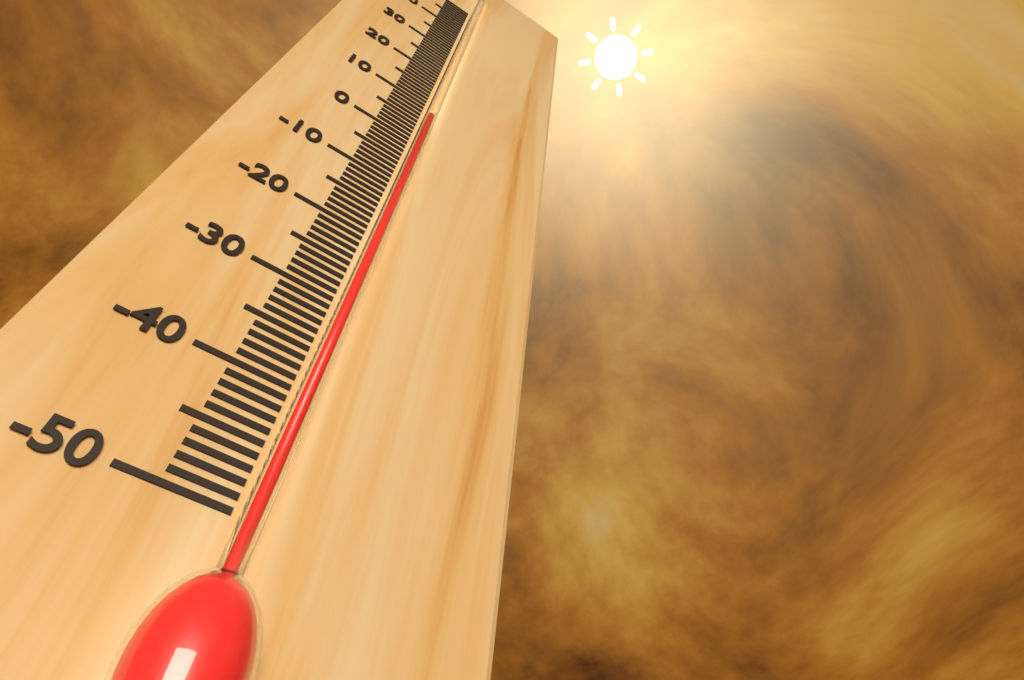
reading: 6 °C
